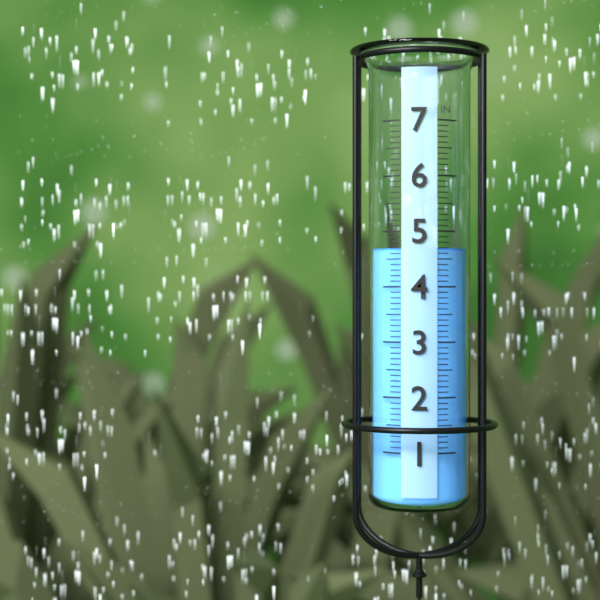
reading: 4.7 in
